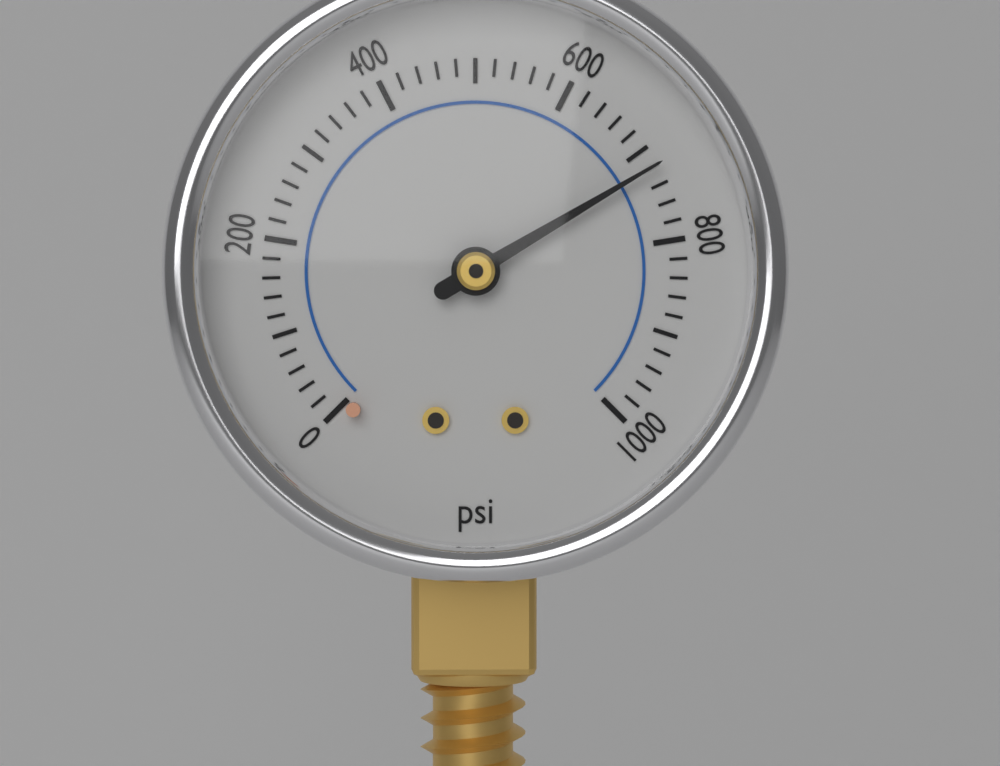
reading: 720 psi
